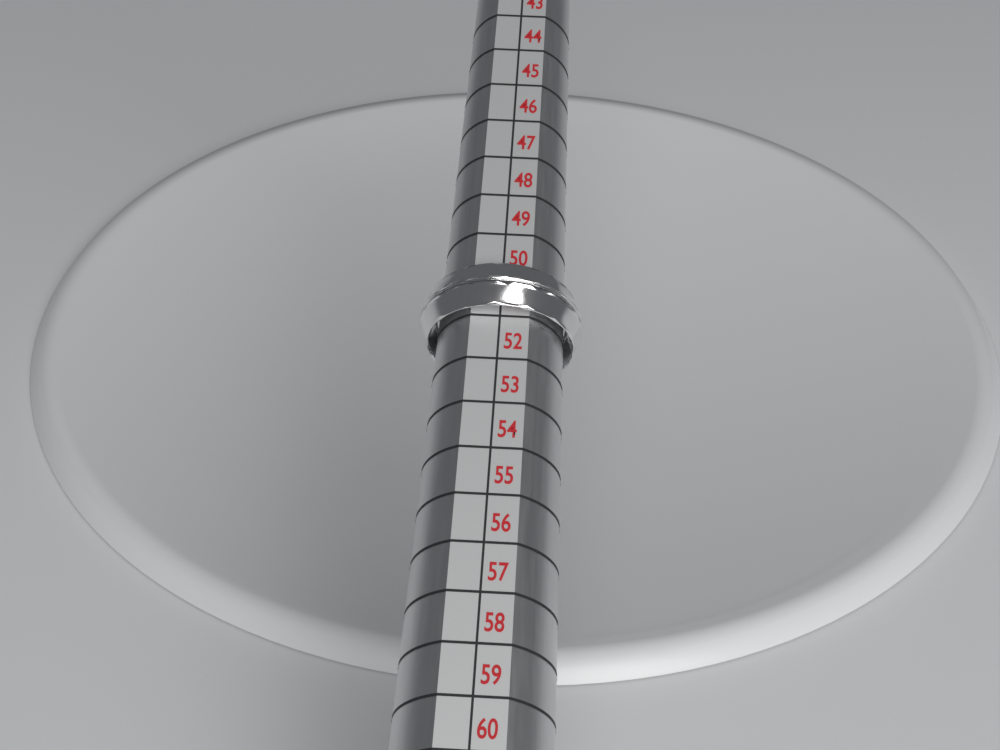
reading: 51 (no unit)
